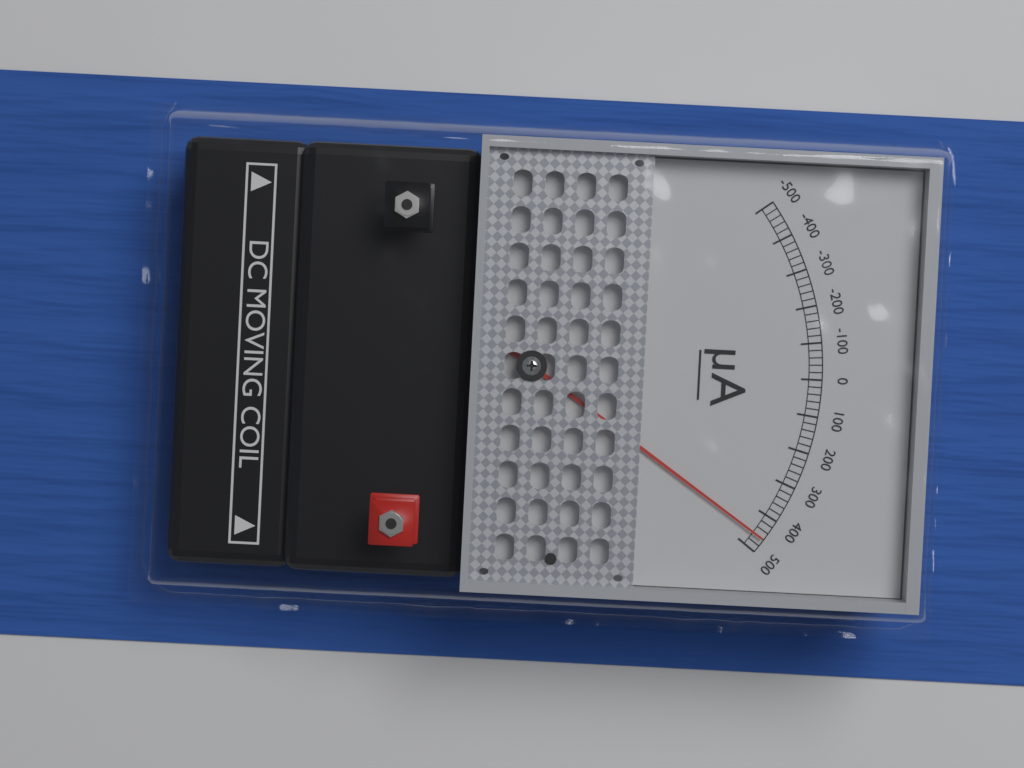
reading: 460 µA
